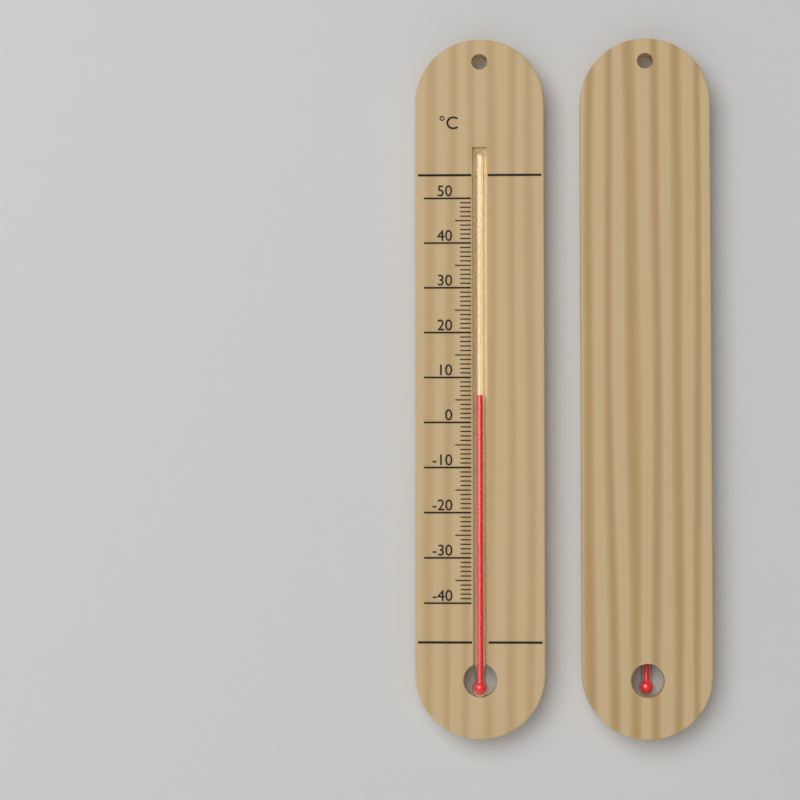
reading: 6 °C
